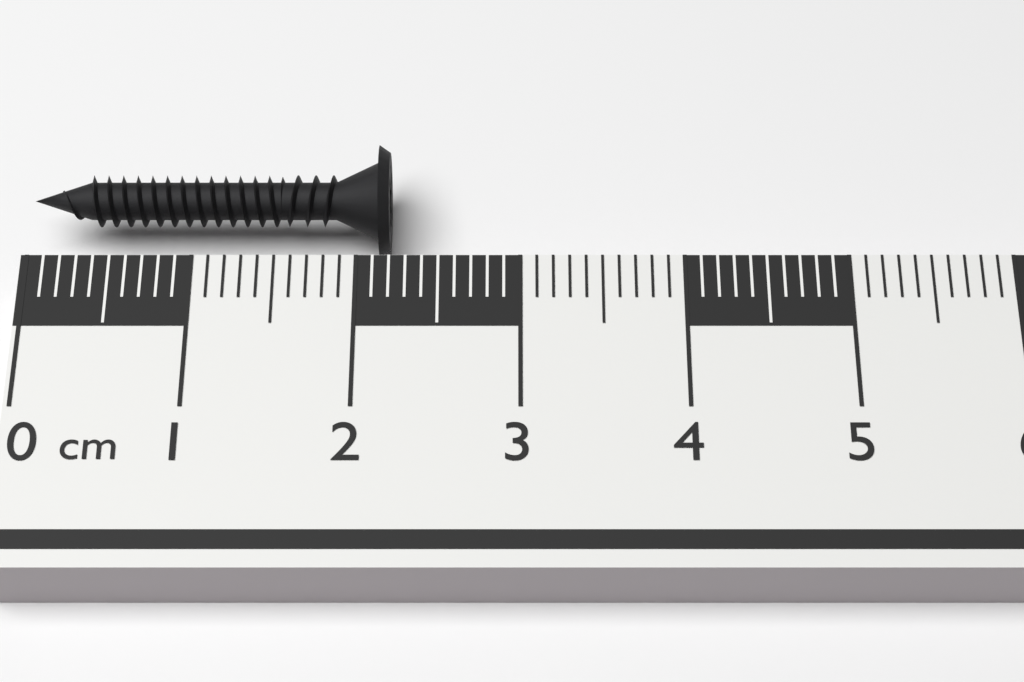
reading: 2.2 cm
